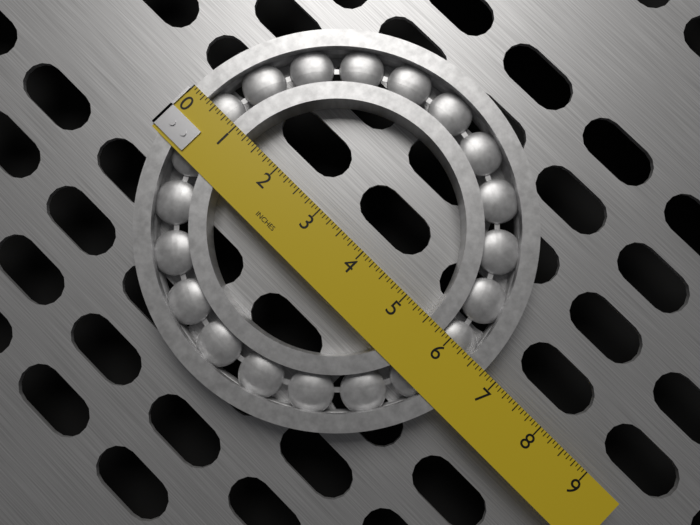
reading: 6.7500 in
